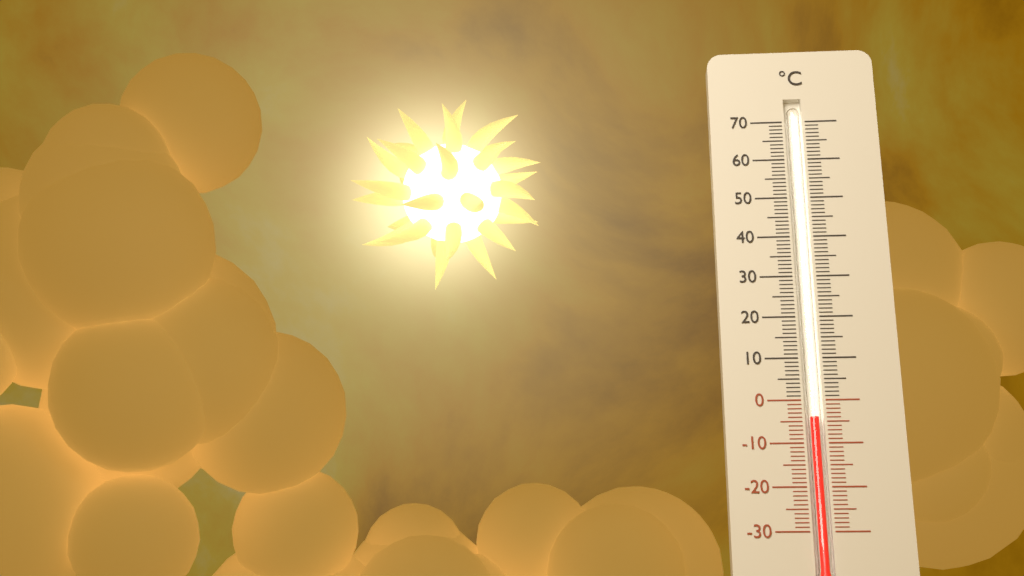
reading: -4 °C
